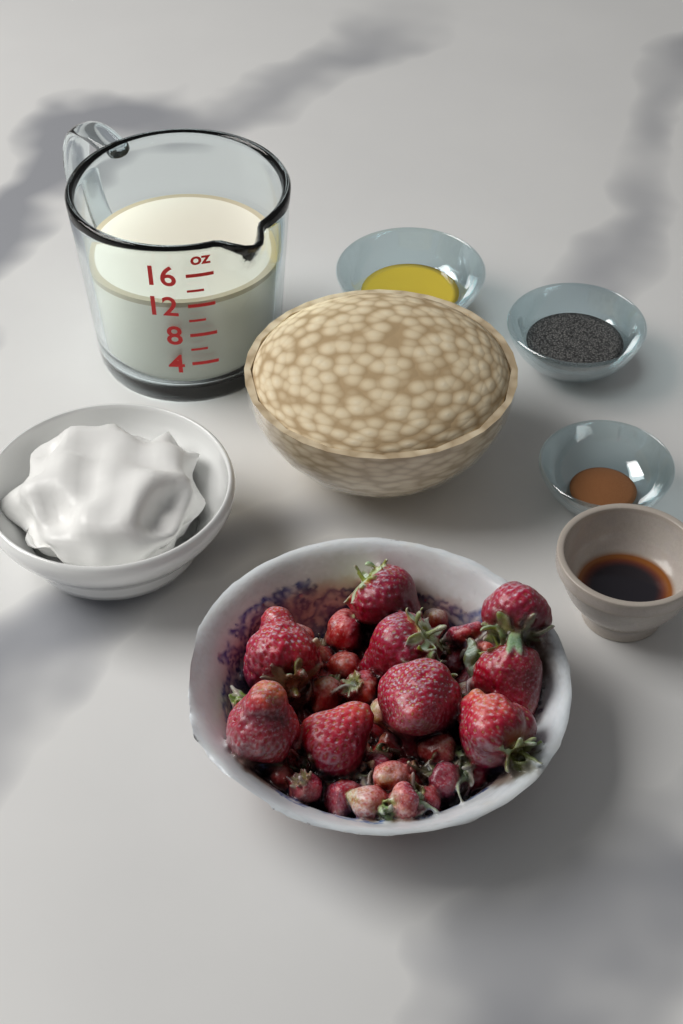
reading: 12 oz
